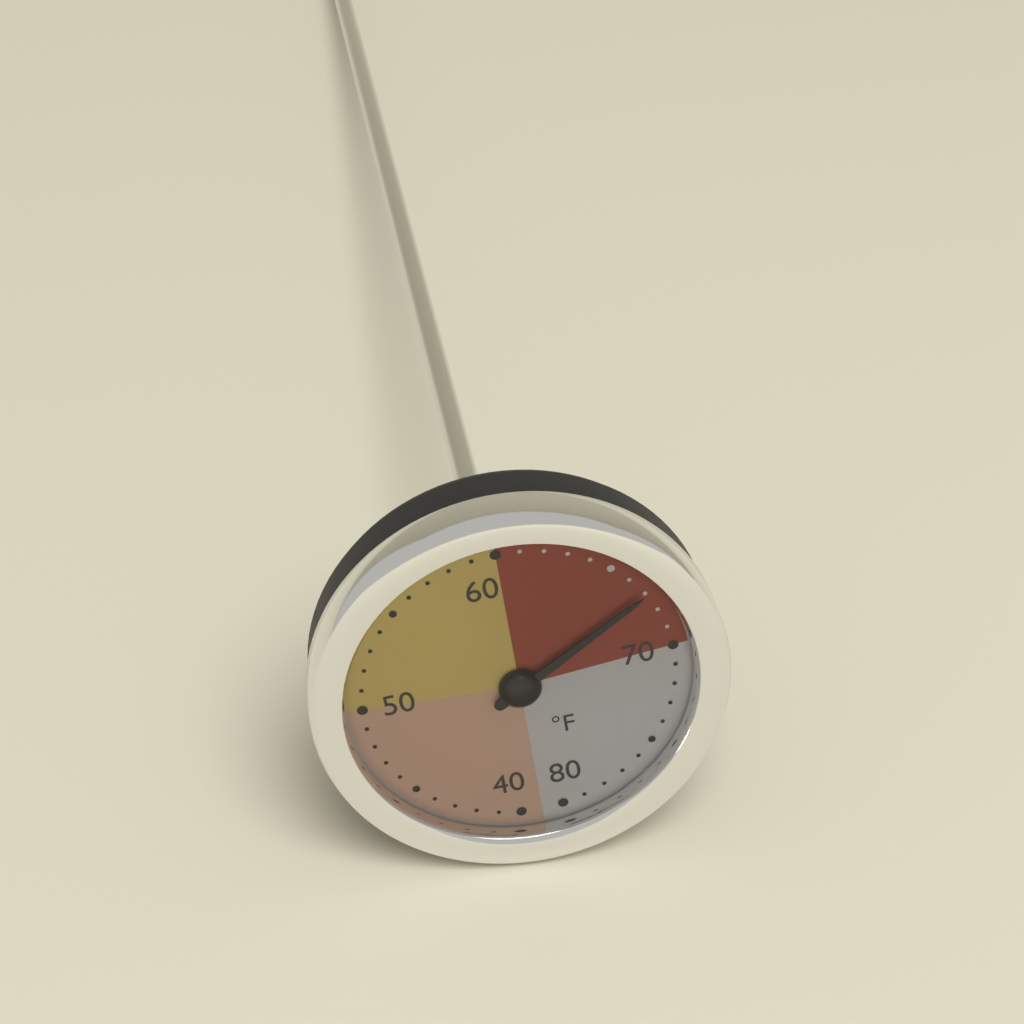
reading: 67 °F
